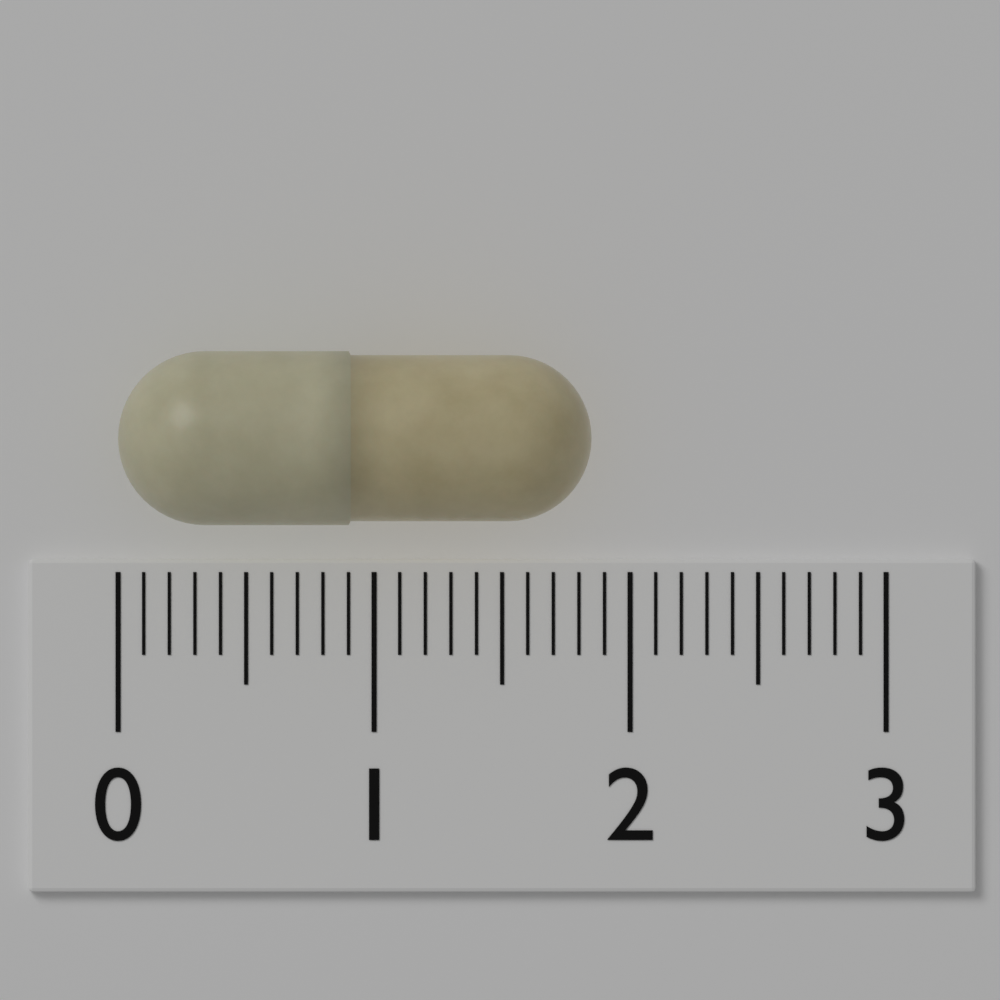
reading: 1.85 (no unit)
